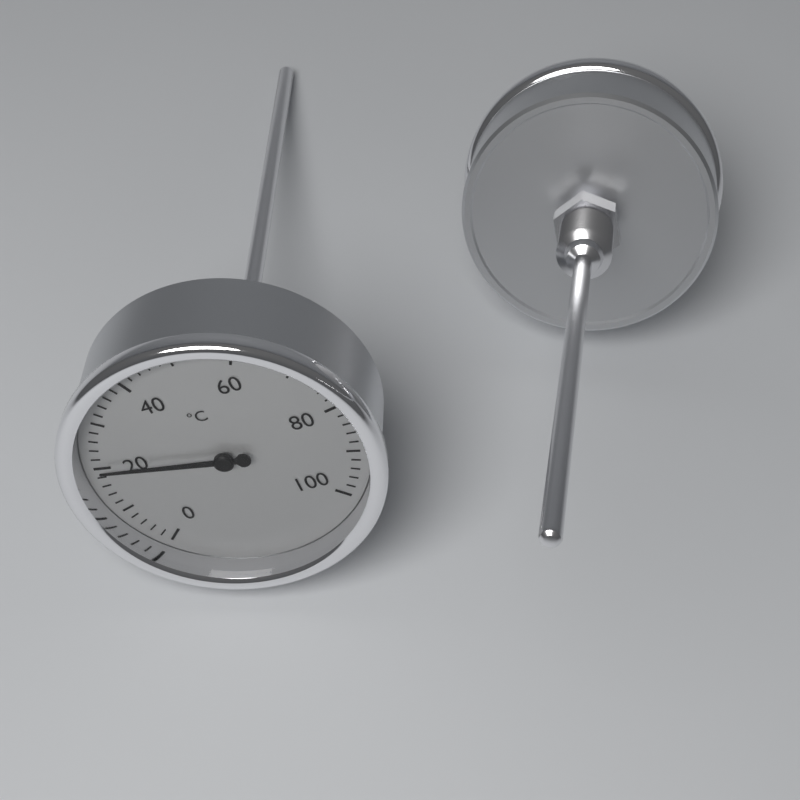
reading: 20 °C
